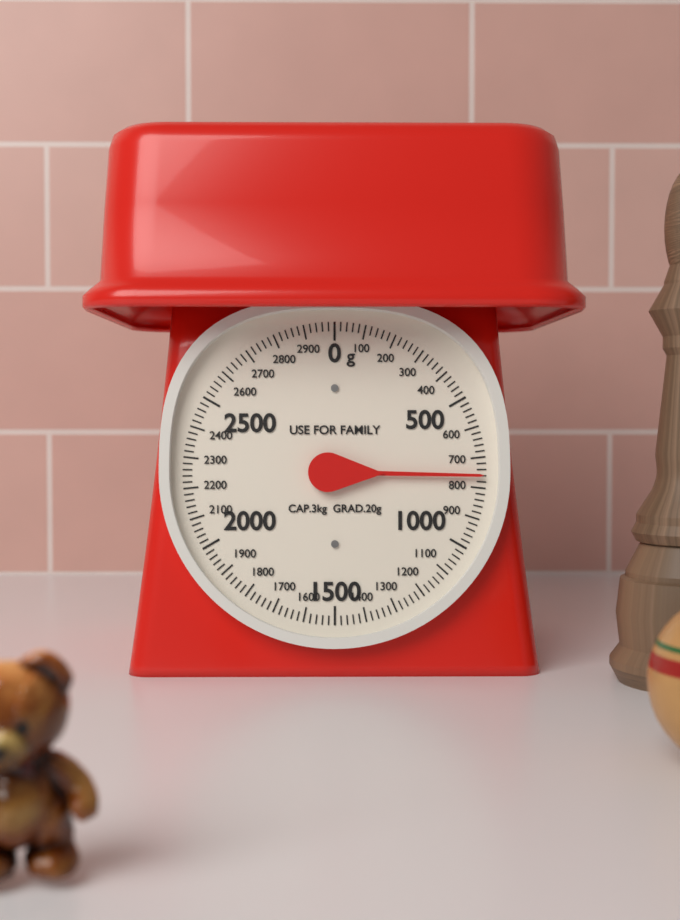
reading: 760 g
